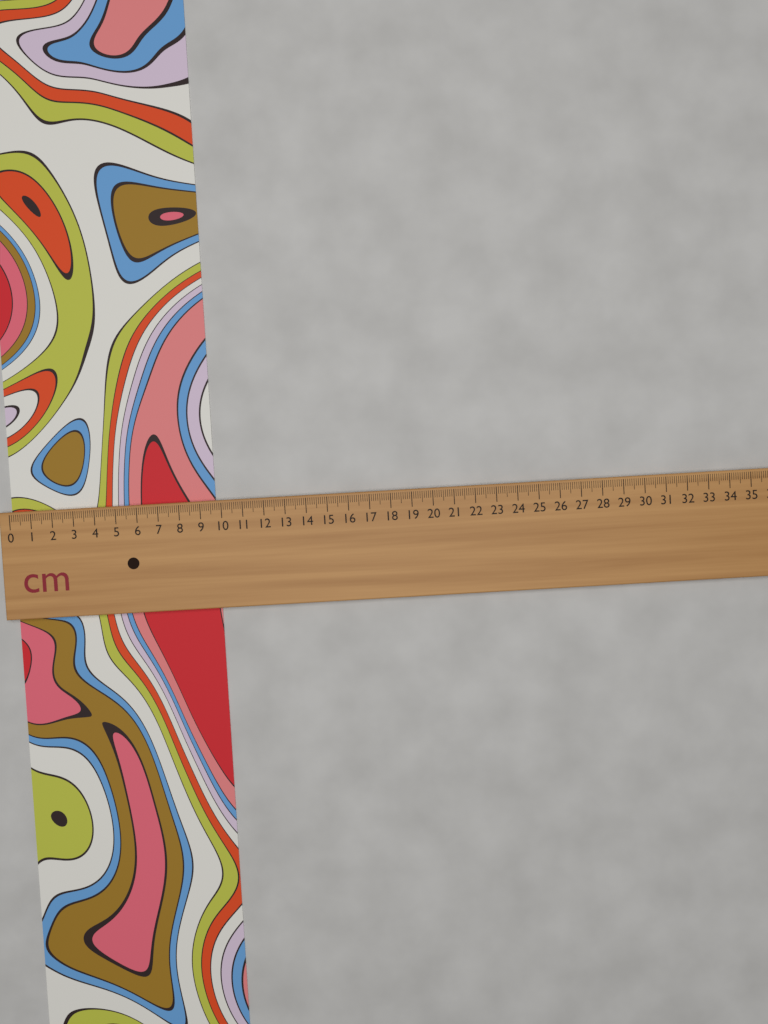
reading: 9.7 cm
